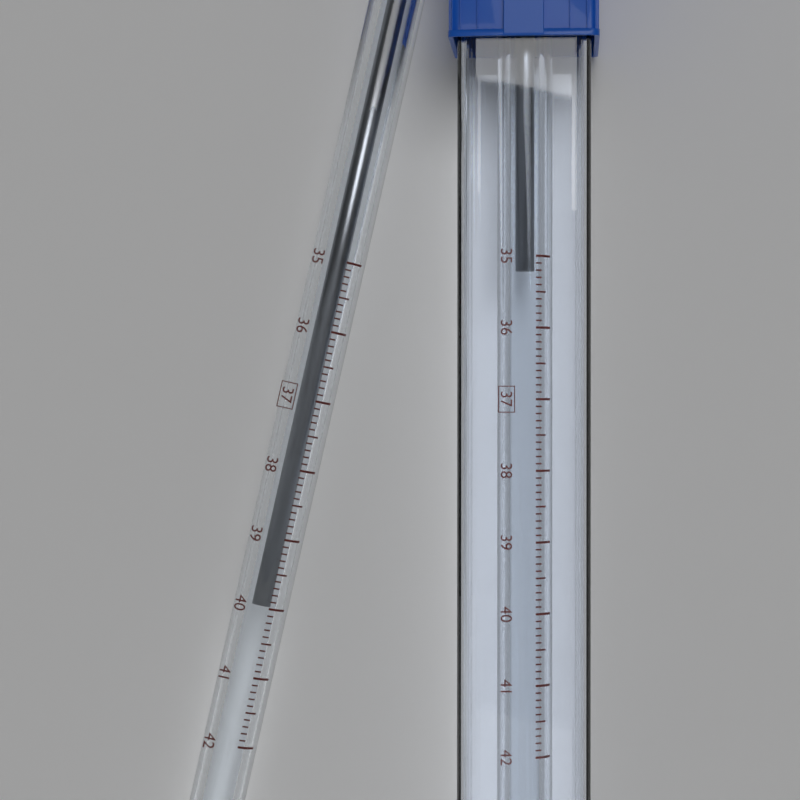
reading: 40.0 °C
